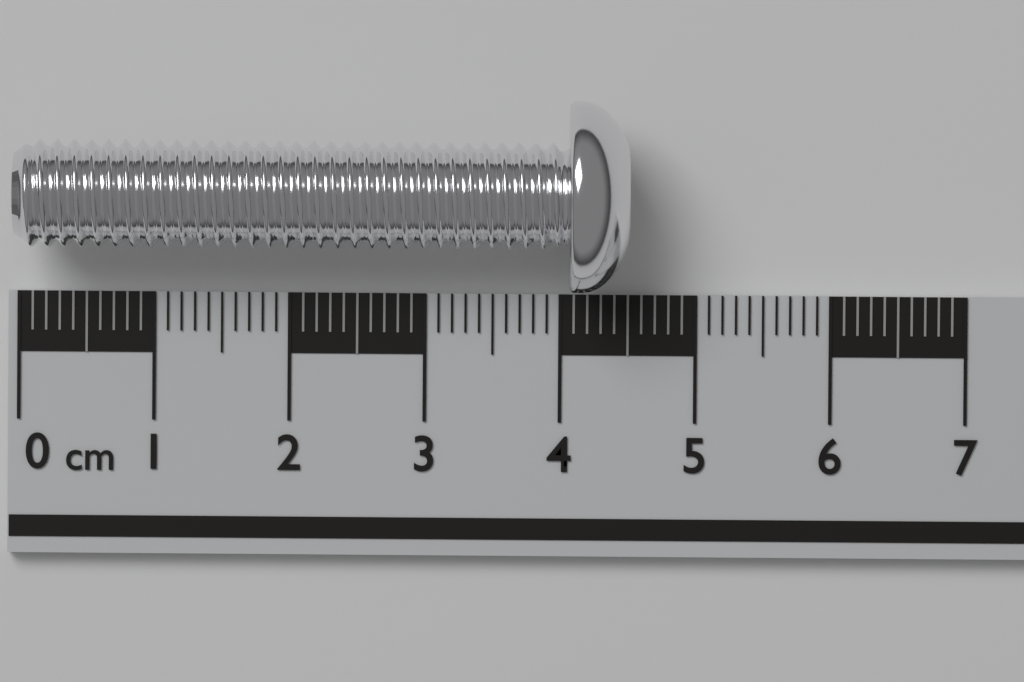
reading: 4.5 cm
